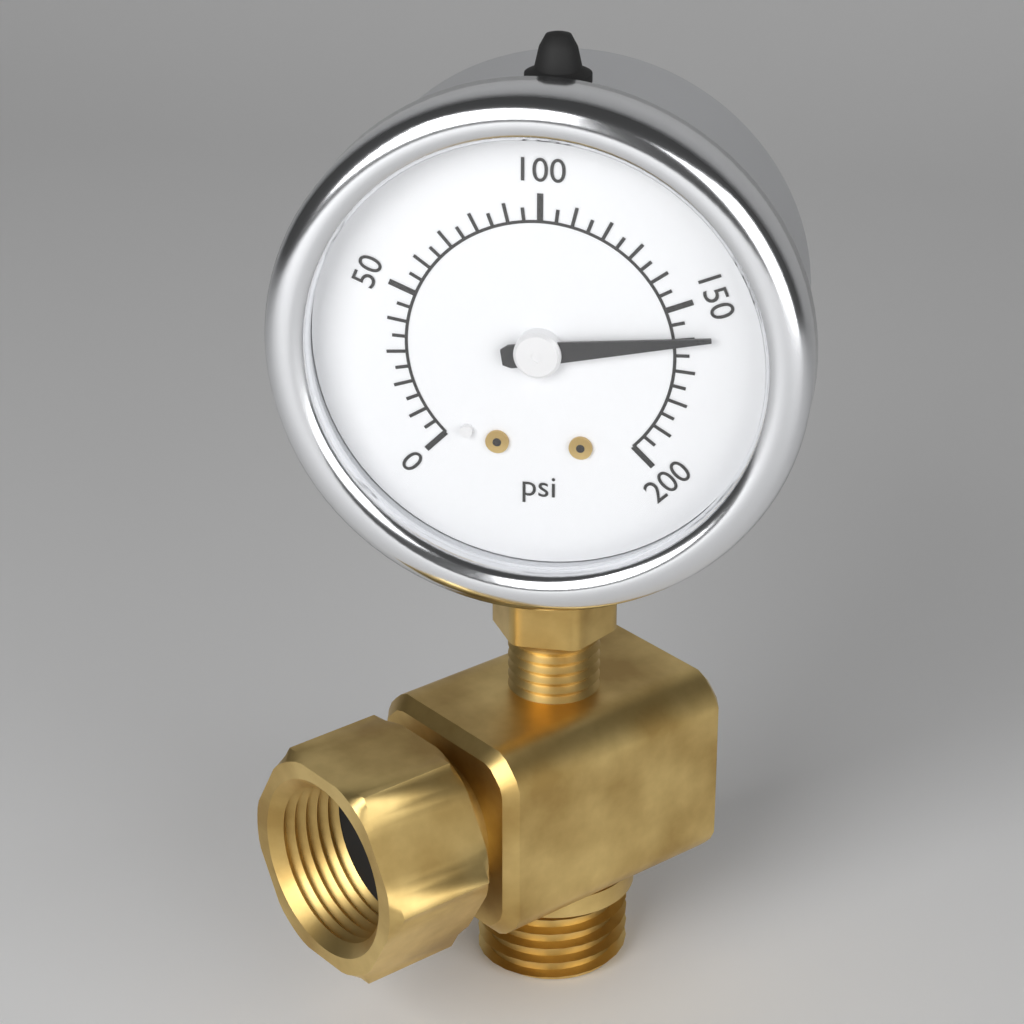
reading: 160 psi
